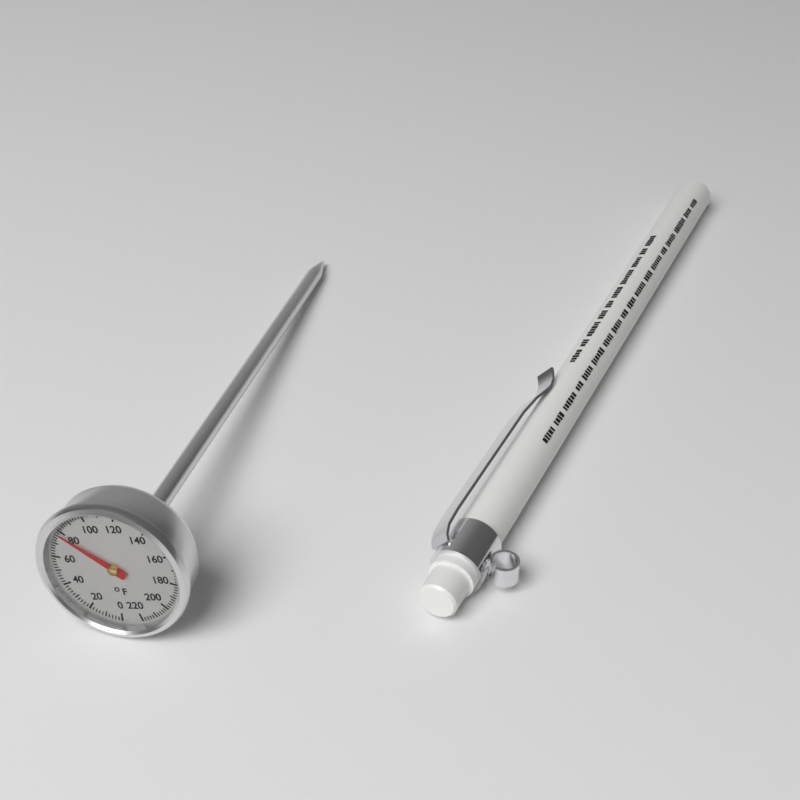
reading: 78 °F
